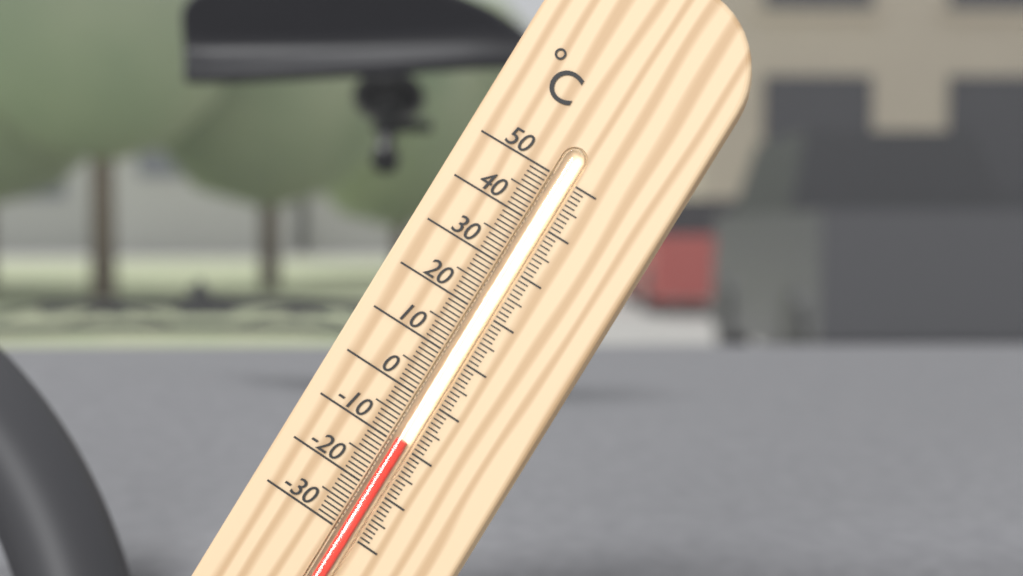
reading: -9 °C
